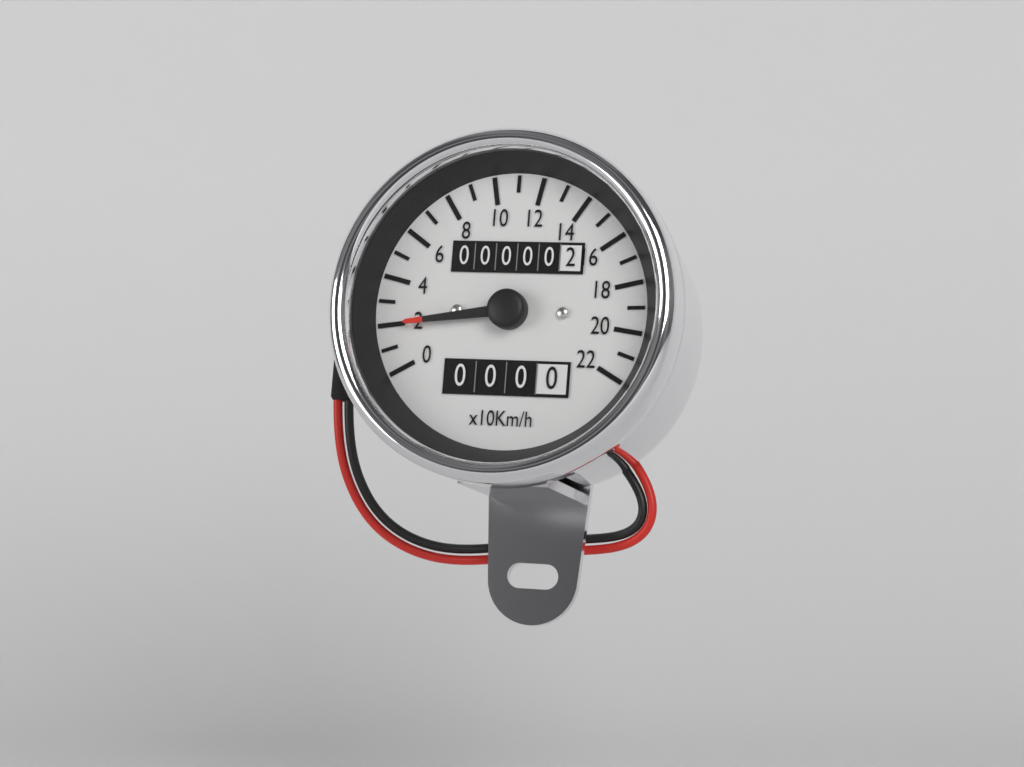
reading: 20 km/h
